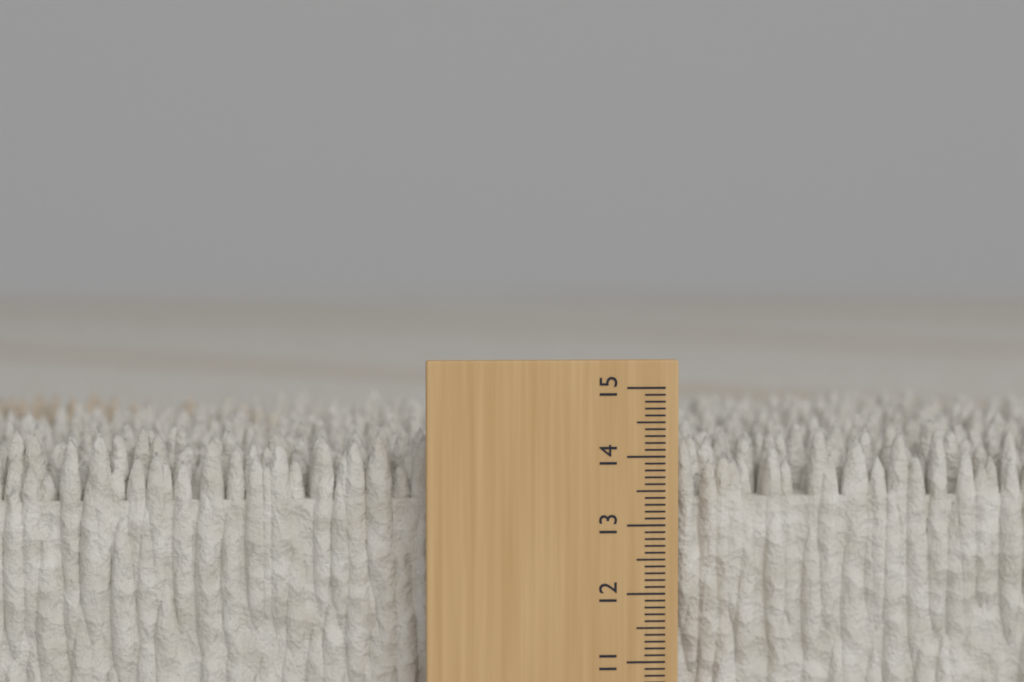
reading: 14.4 cm
